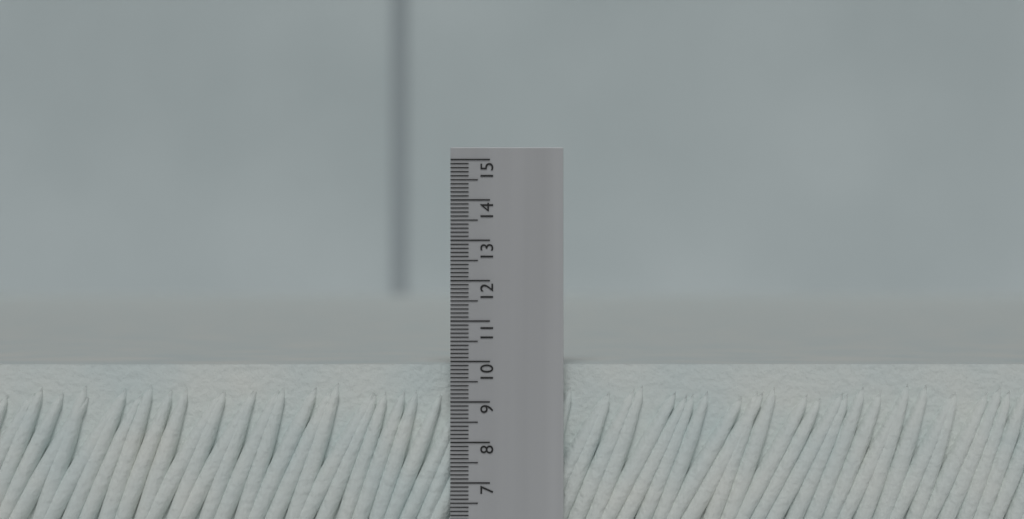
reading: 9.9 (no unit)
